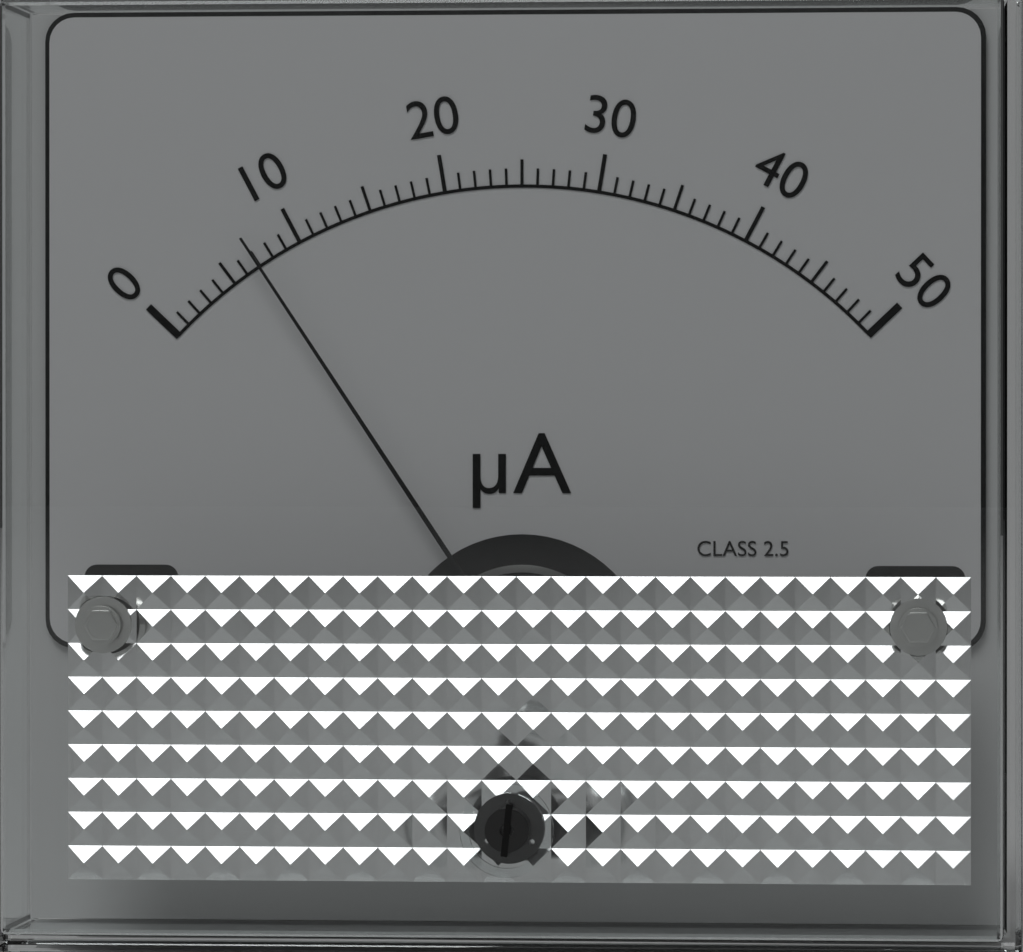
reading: 7 µA
